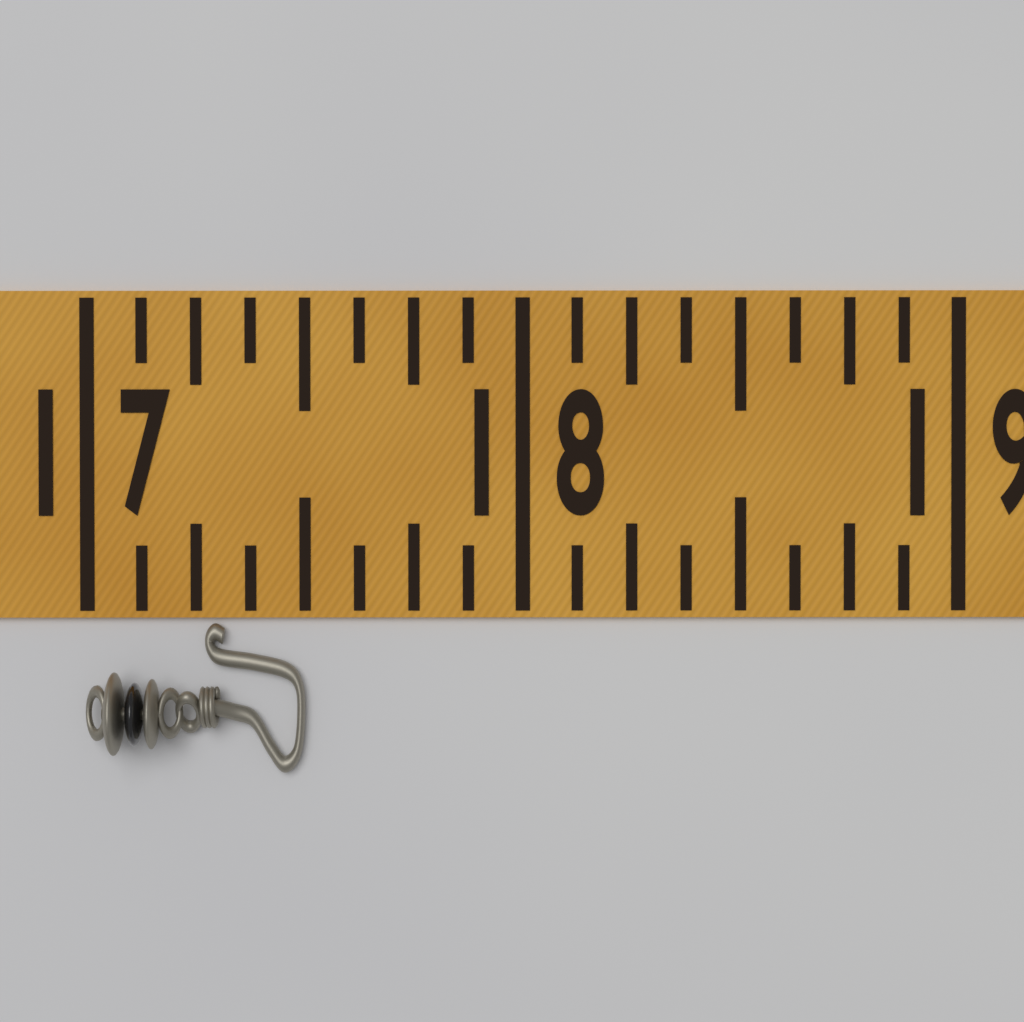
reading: 17.500 (no unit)
